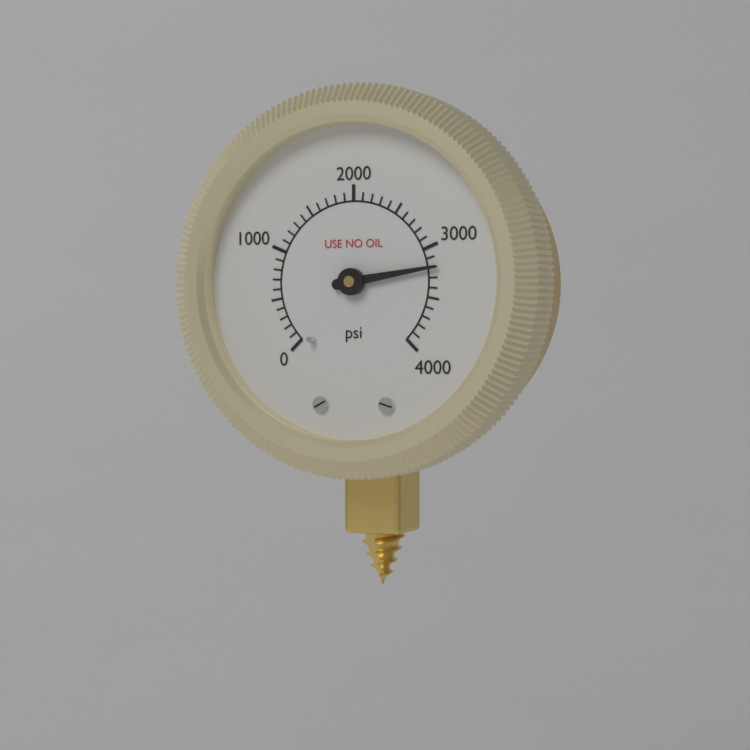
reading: 3200 psi
